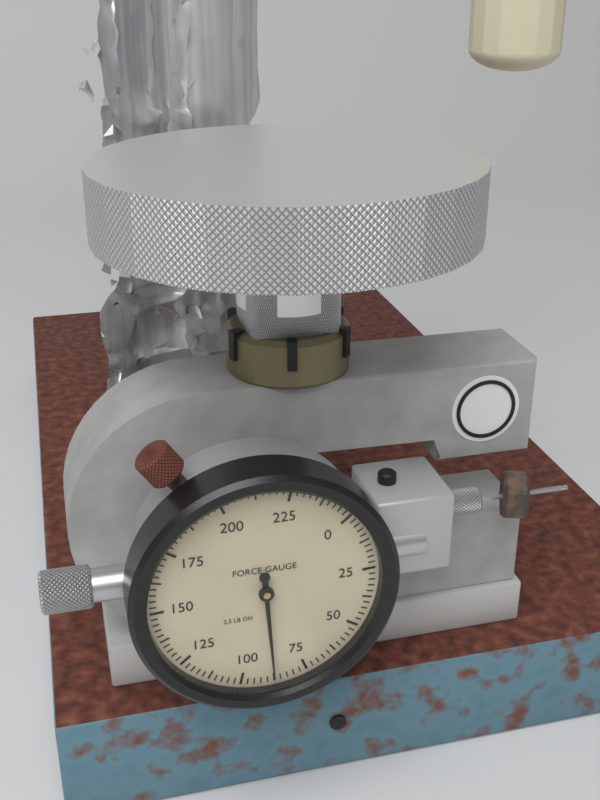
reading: 87.5 lb
